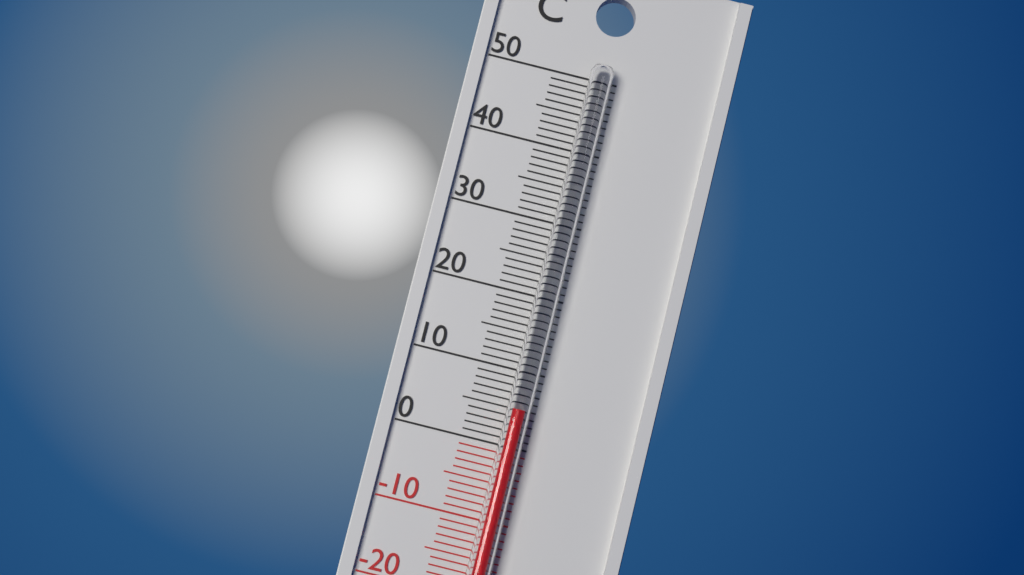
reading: 5 °C
